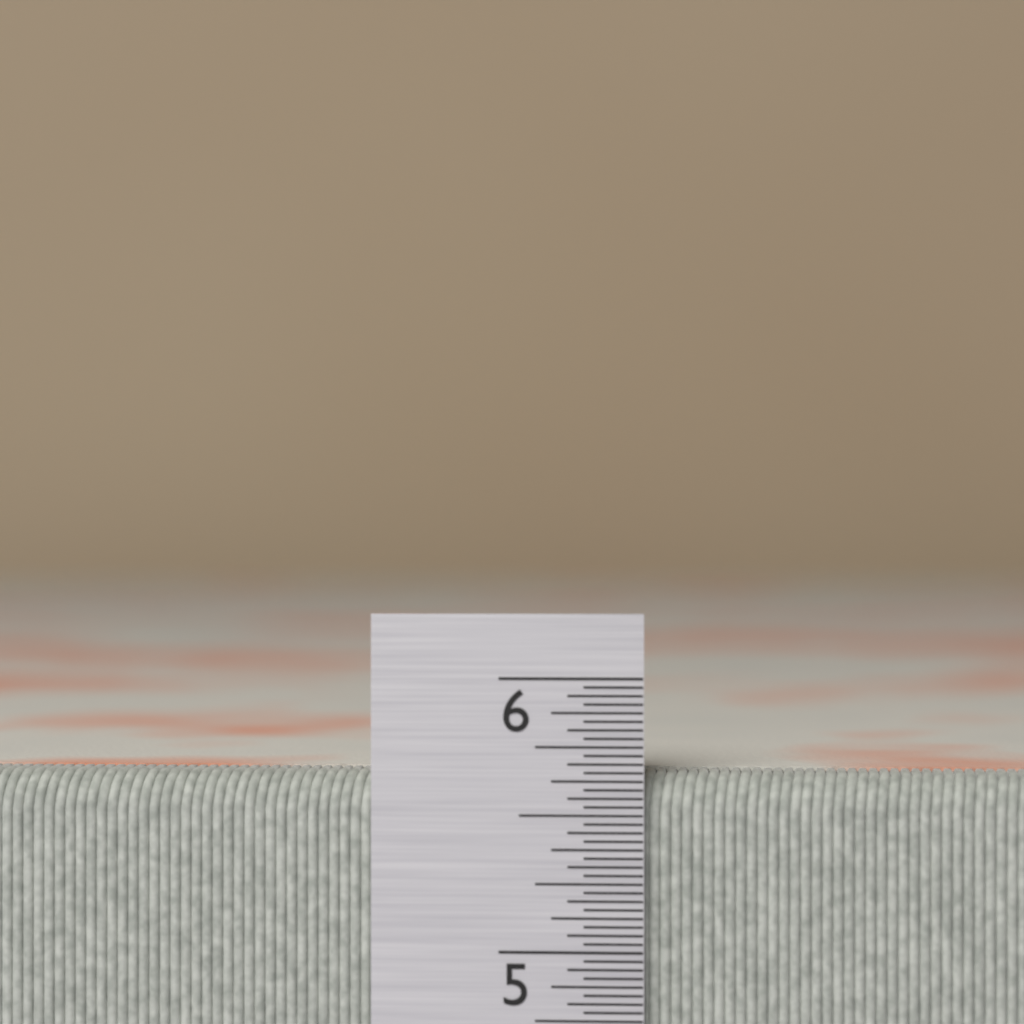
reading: 5.65625 in
